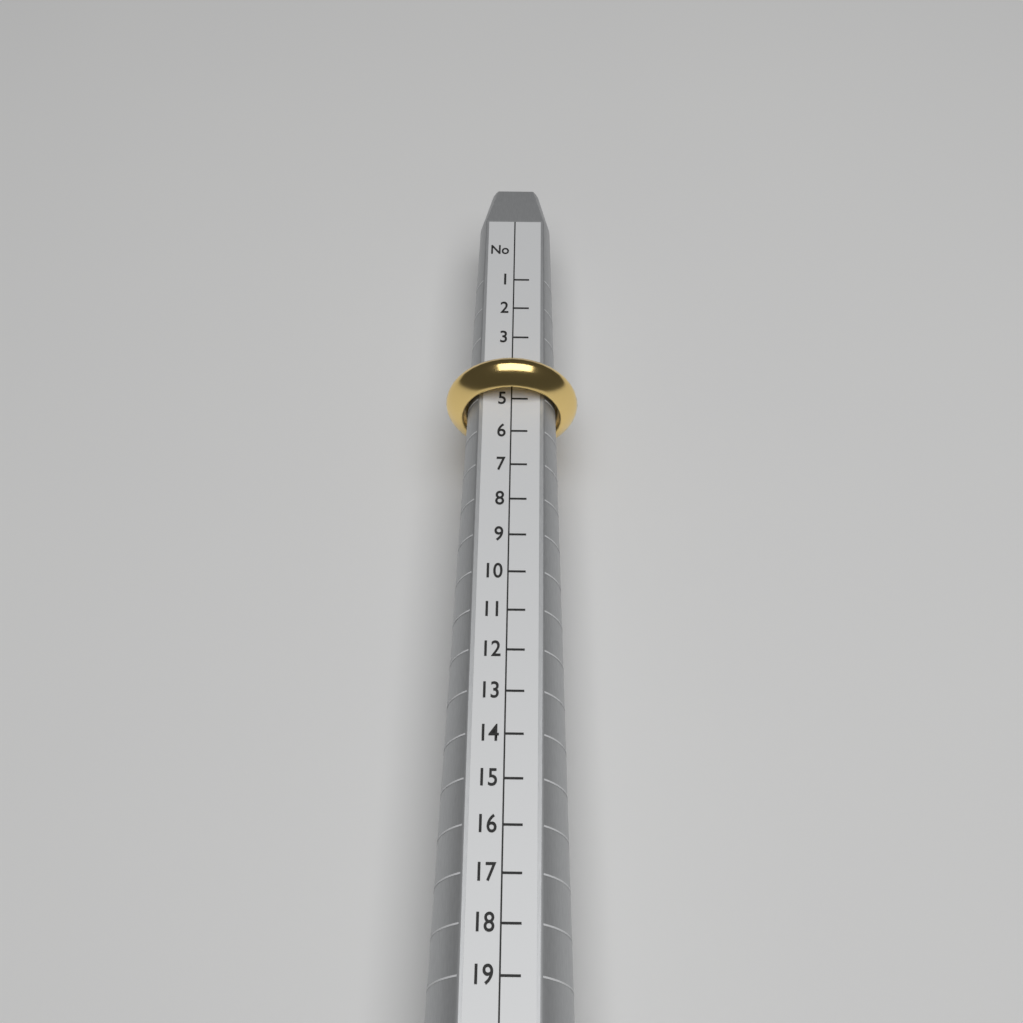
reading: 5 (no unit)
